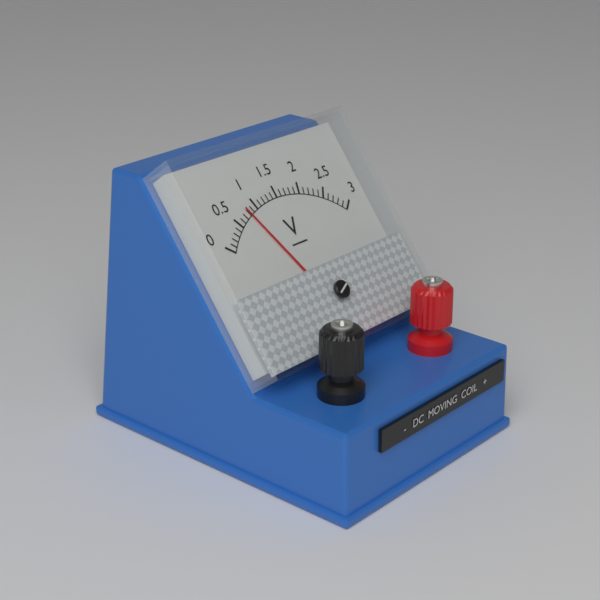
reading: 0.8 V
